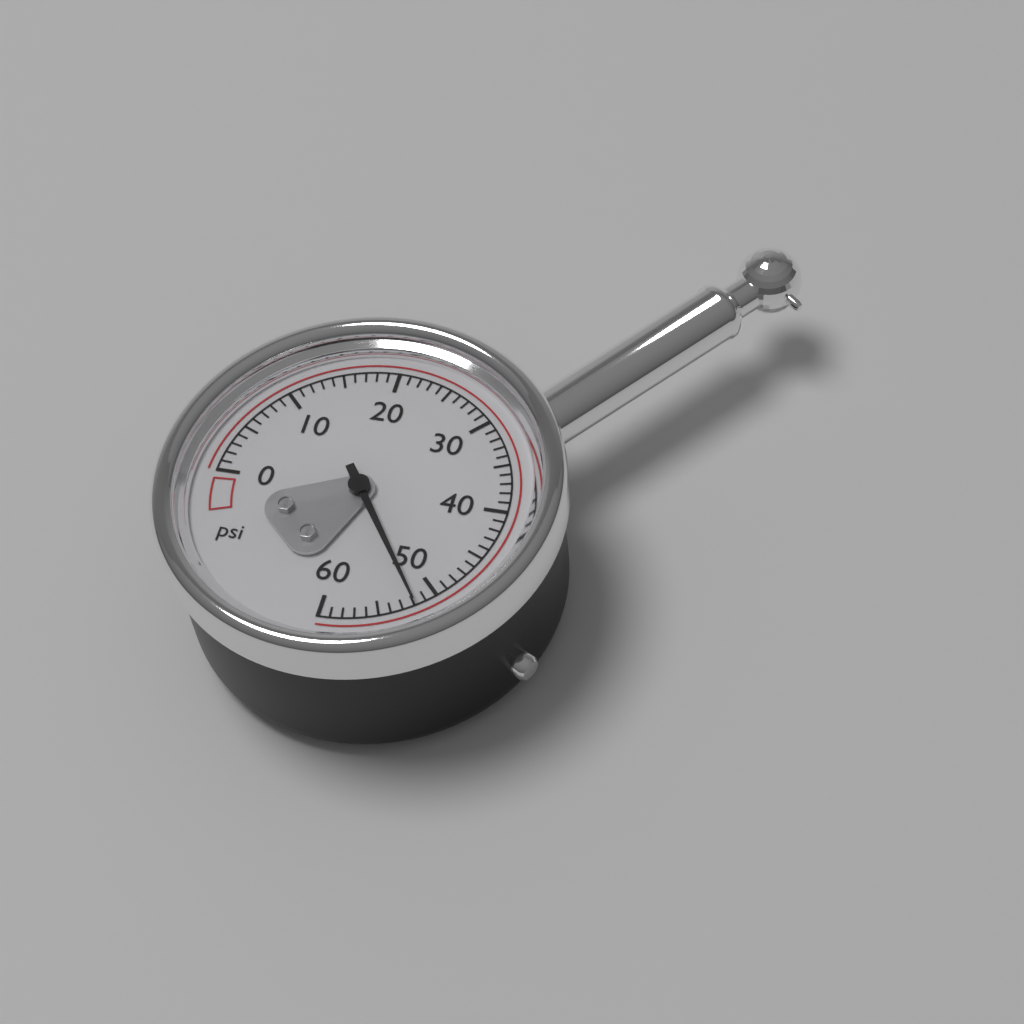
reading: 52 psi
